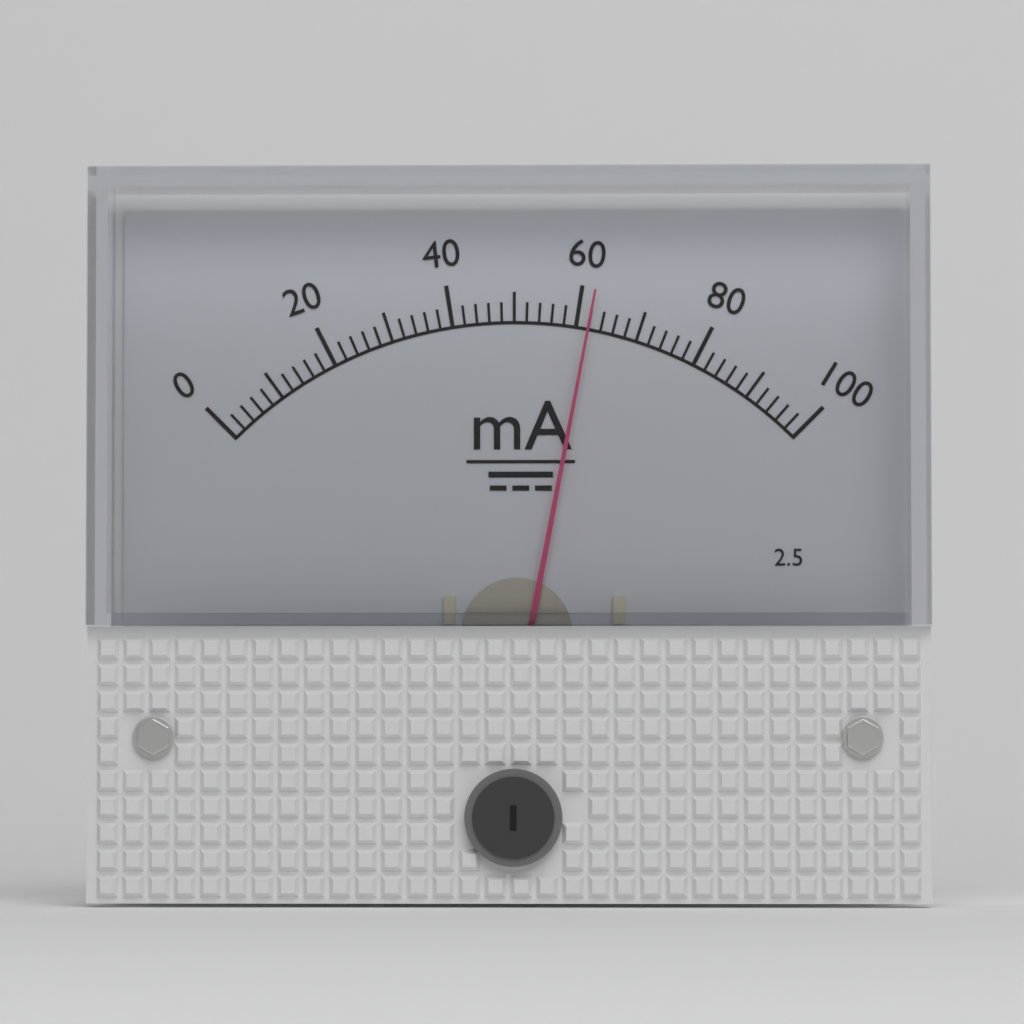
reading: 62 mA
